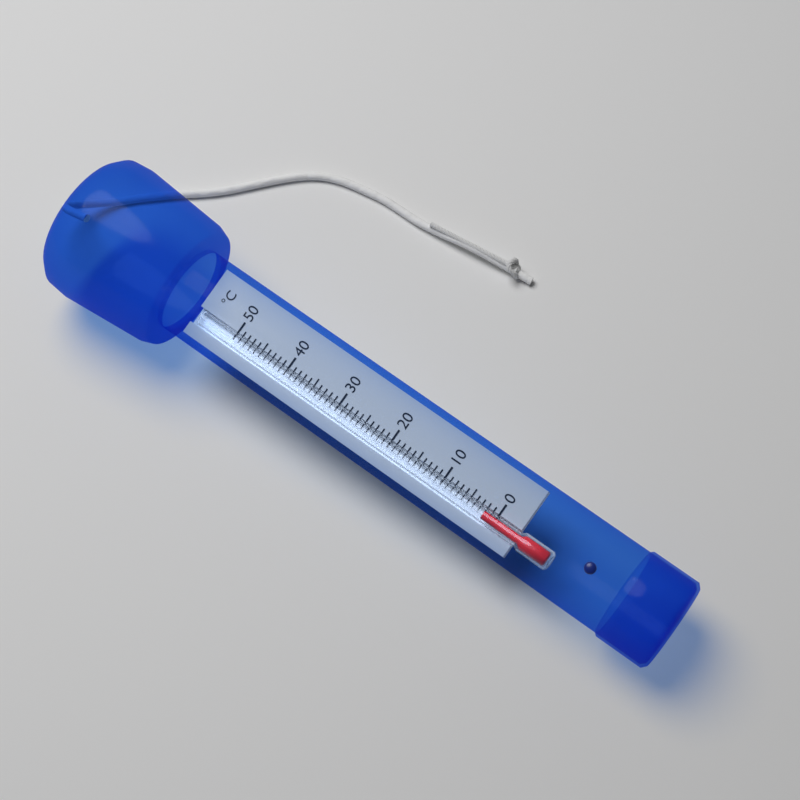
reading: 2 °C
